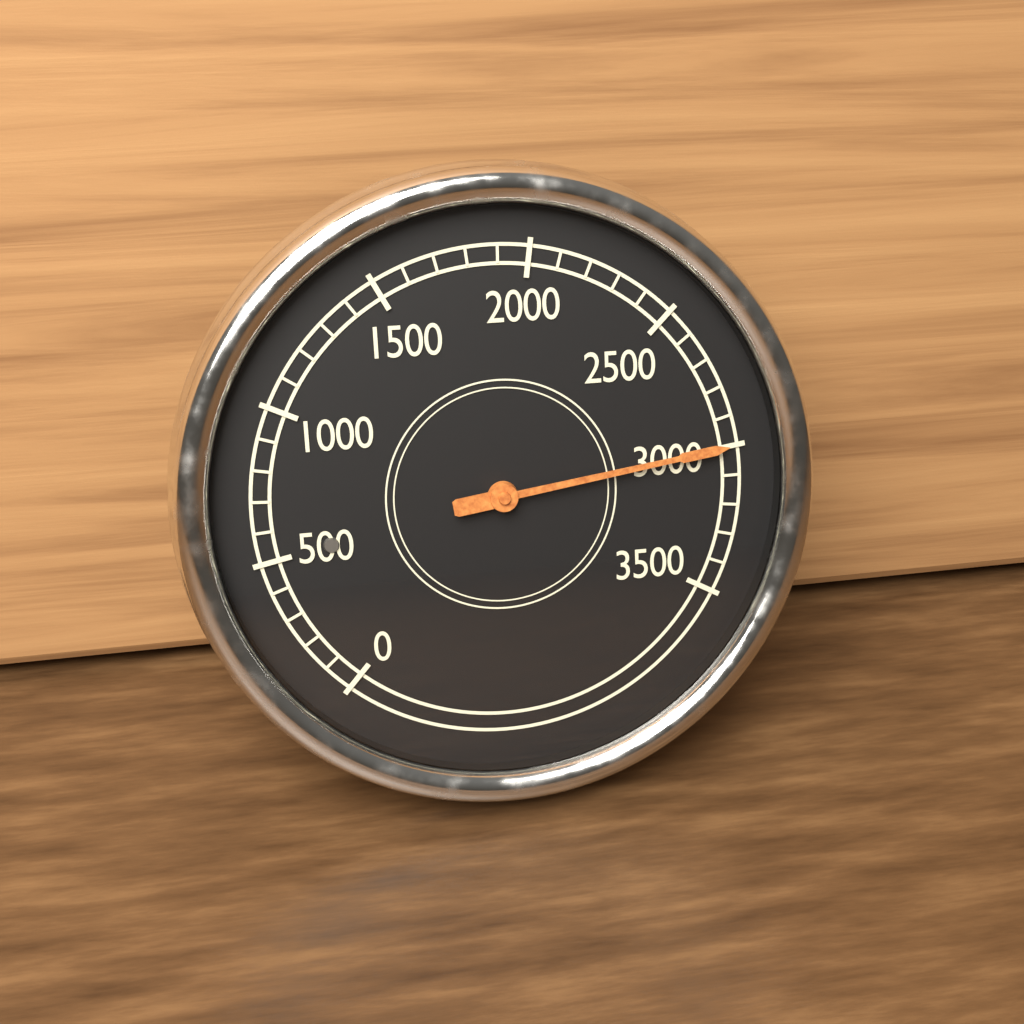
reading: 3000 (no unit)
